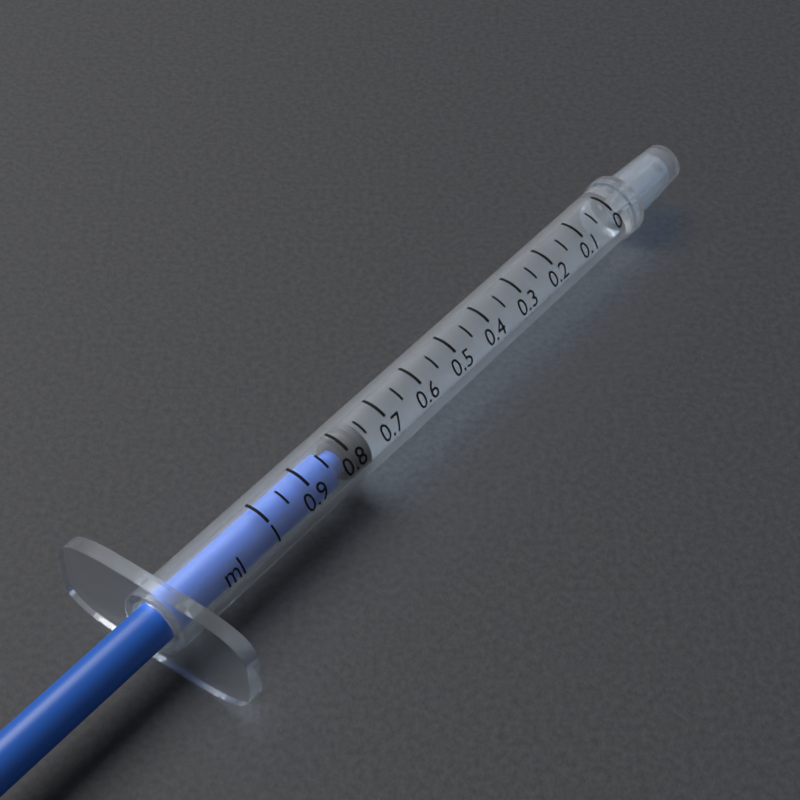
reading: 0.75 ml
